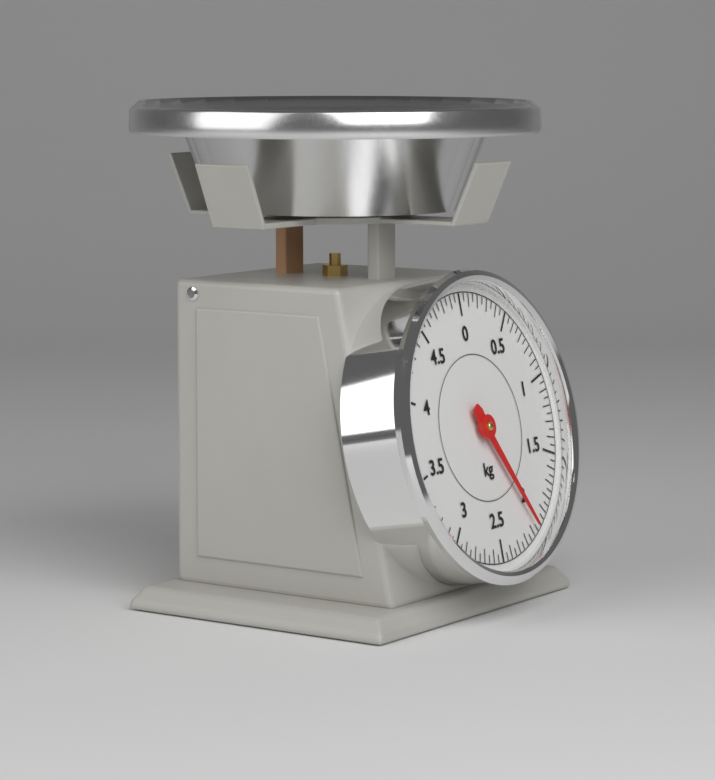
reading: 2.05 kg
